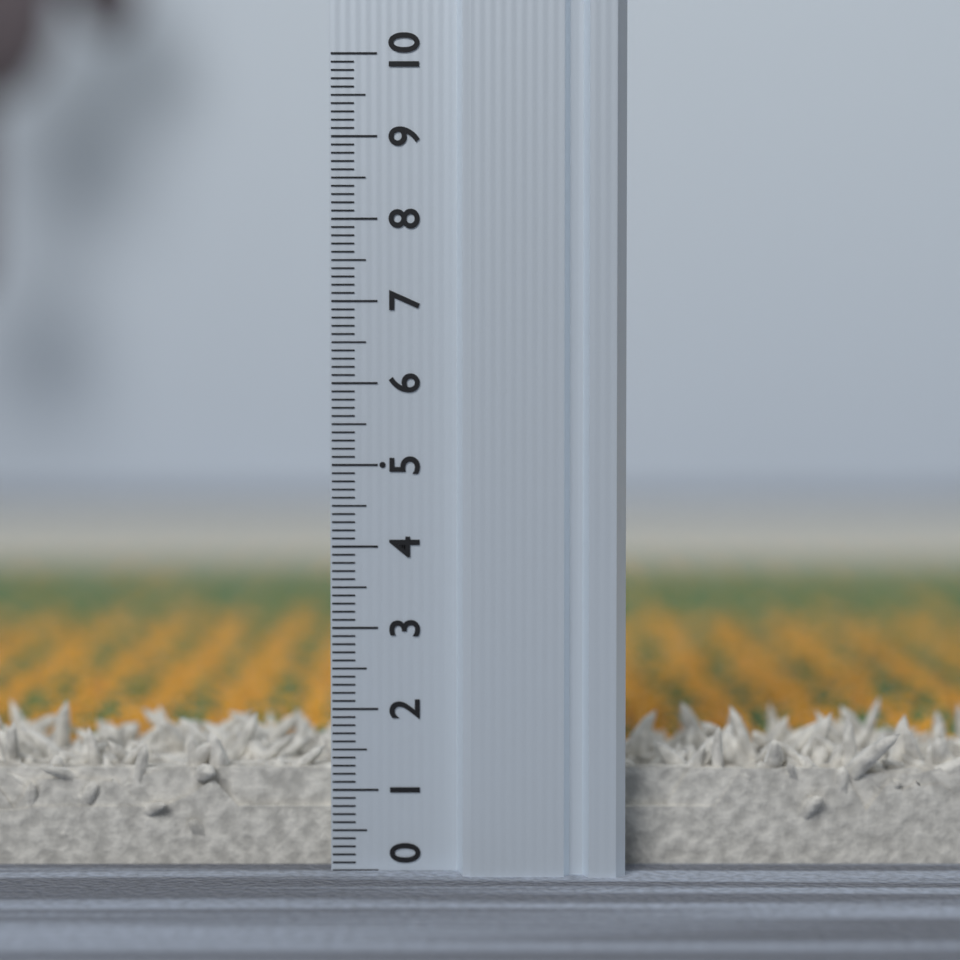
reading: 1.3 (no unit)
